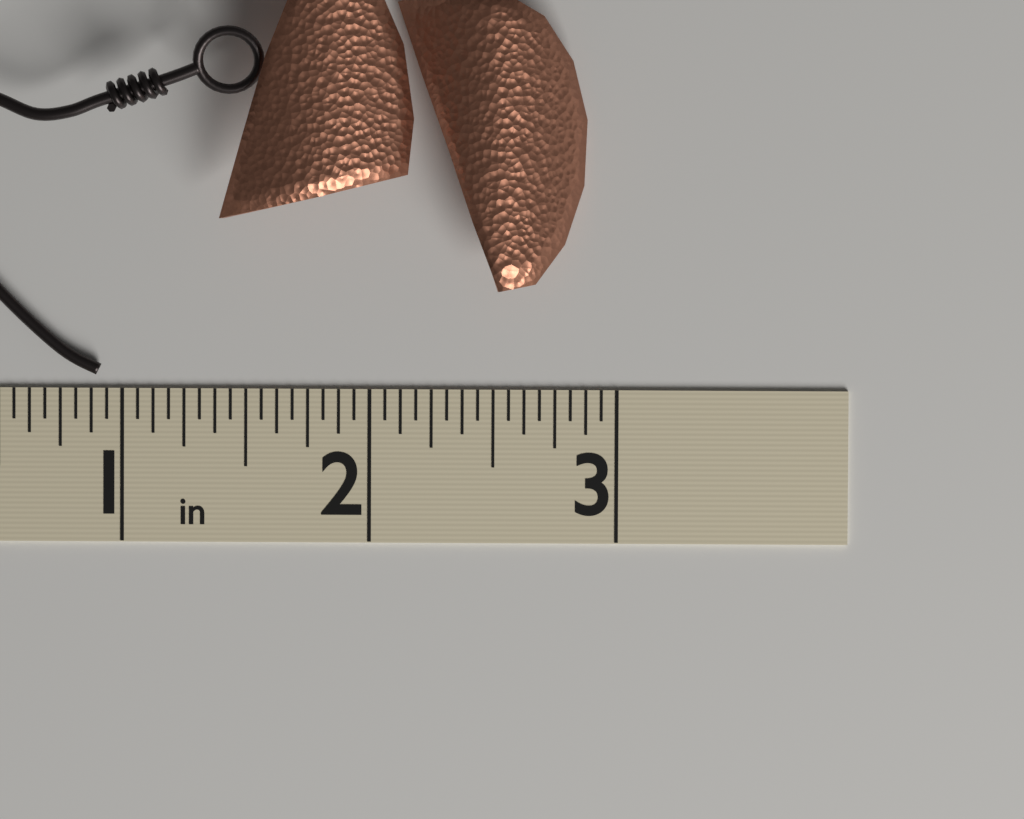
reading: 2.8750 in
